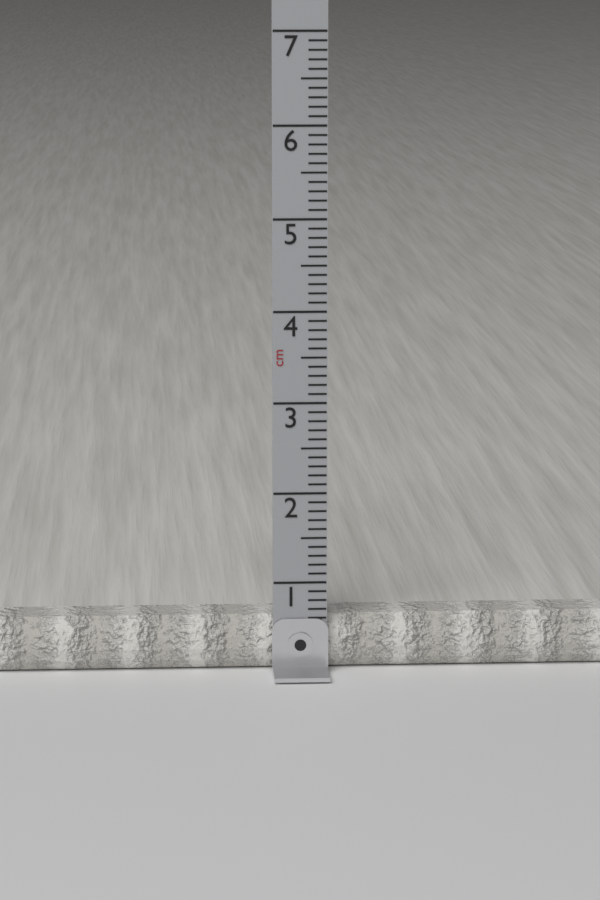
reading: 0.6 cm
